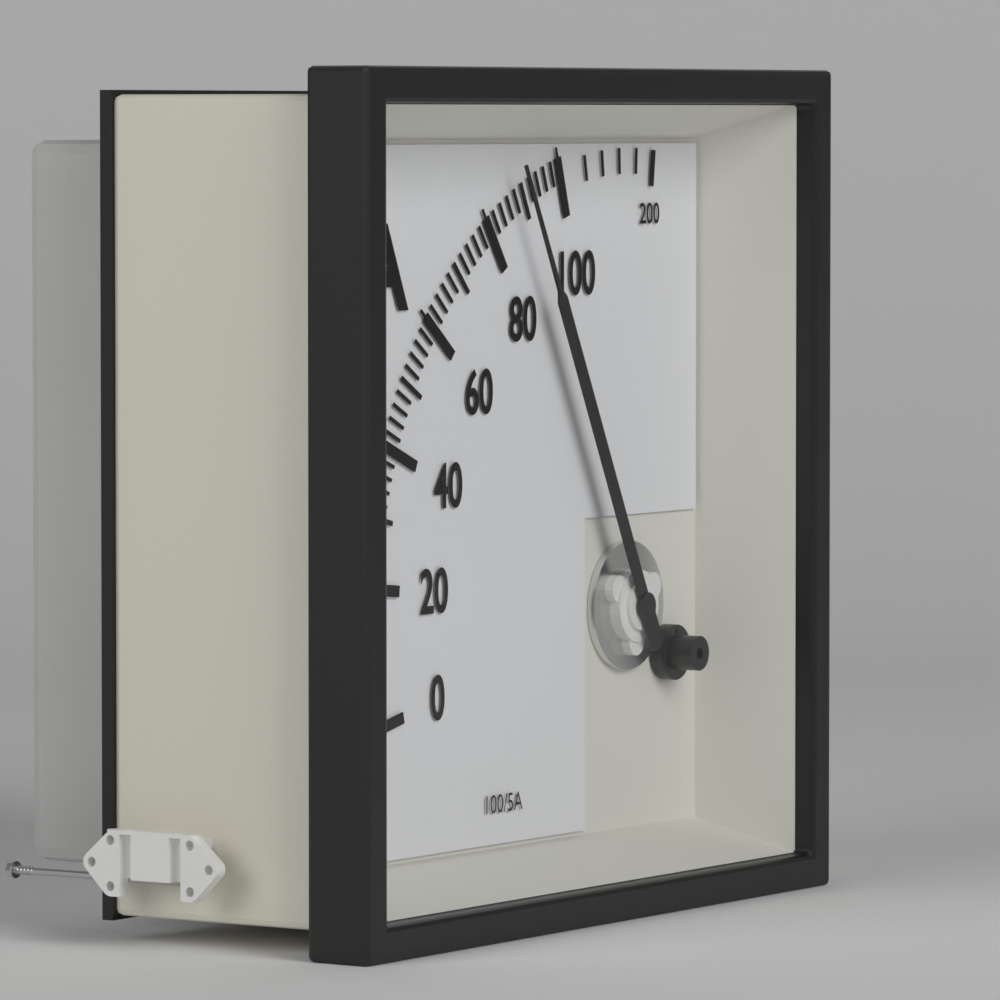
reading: 88 A
